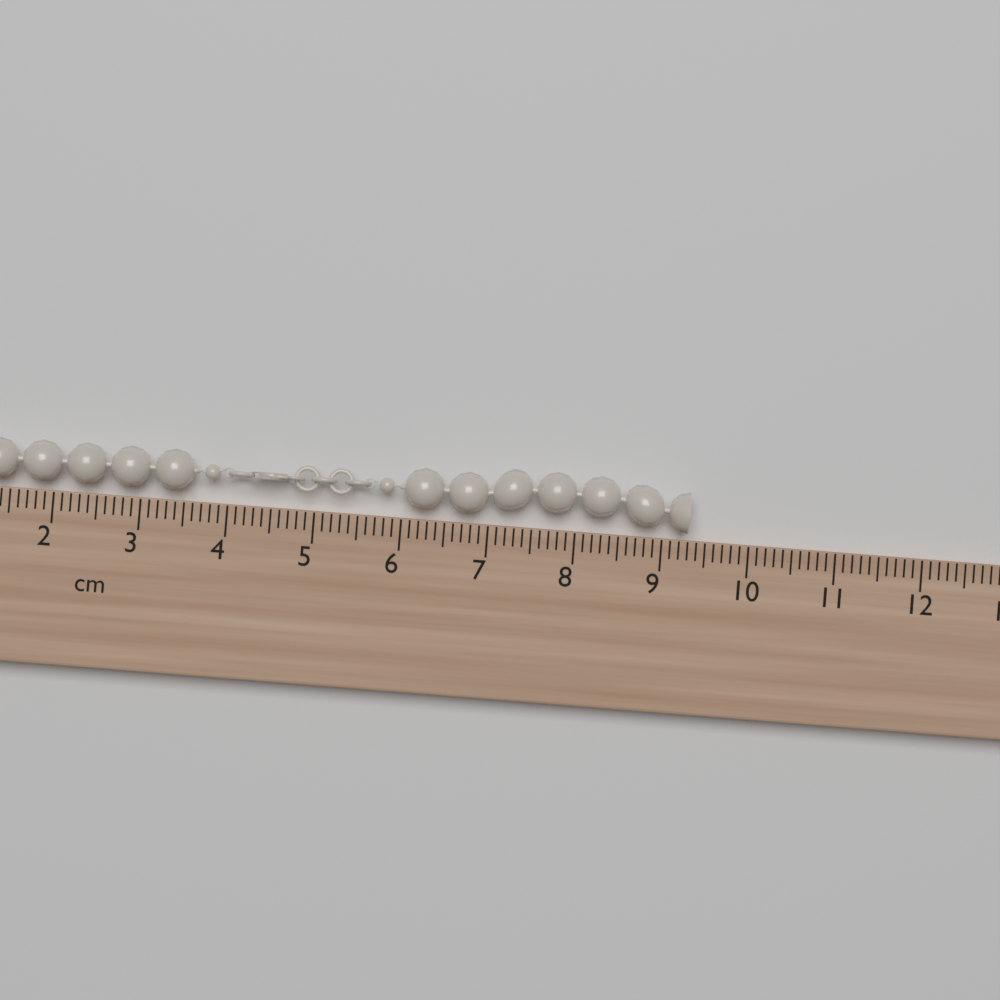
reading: 9.3 cm
